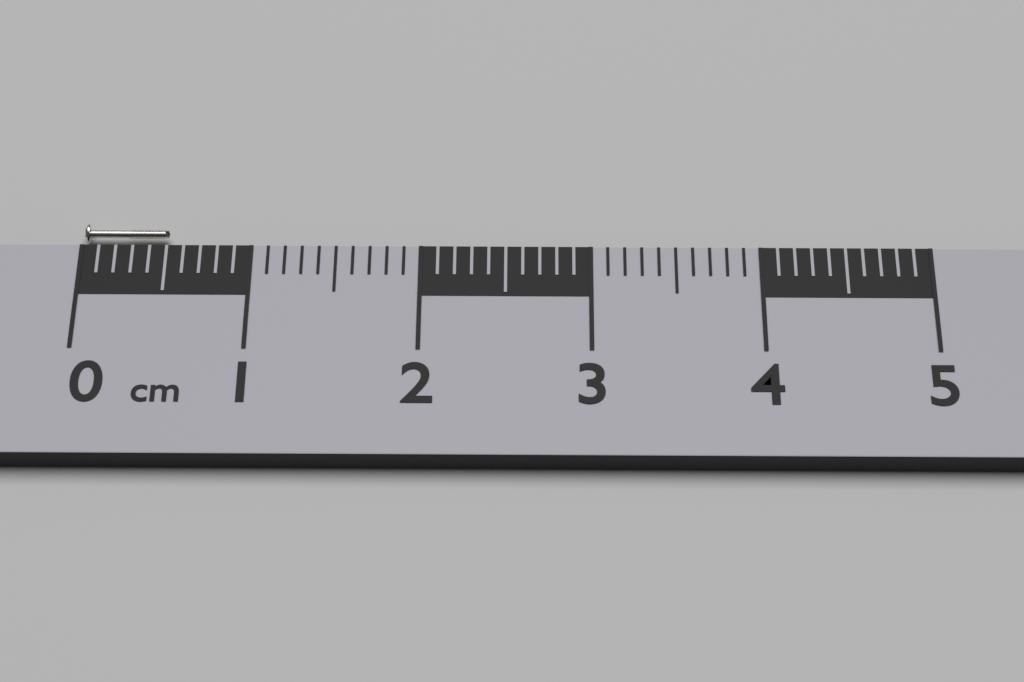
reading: 0.5 cm
